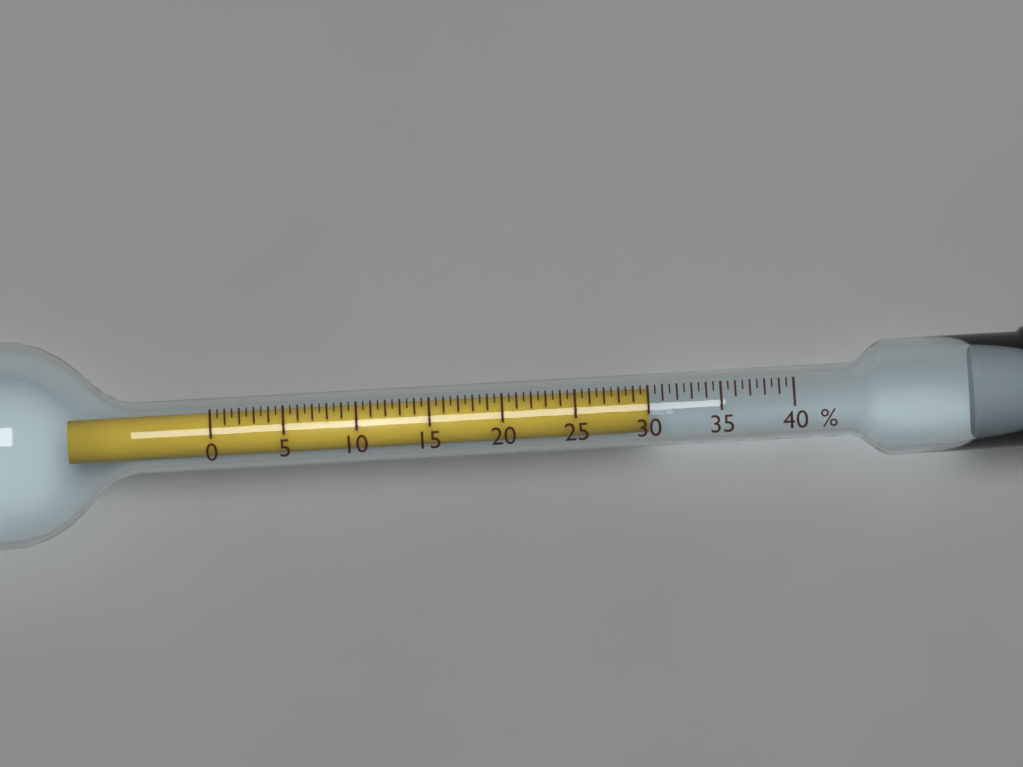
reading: 30.0 %
